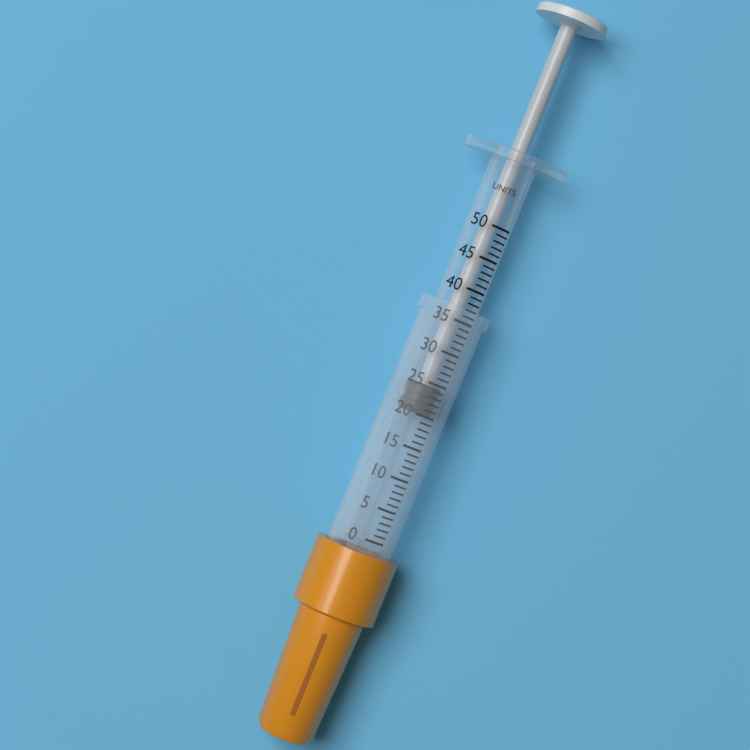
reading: 20 units
